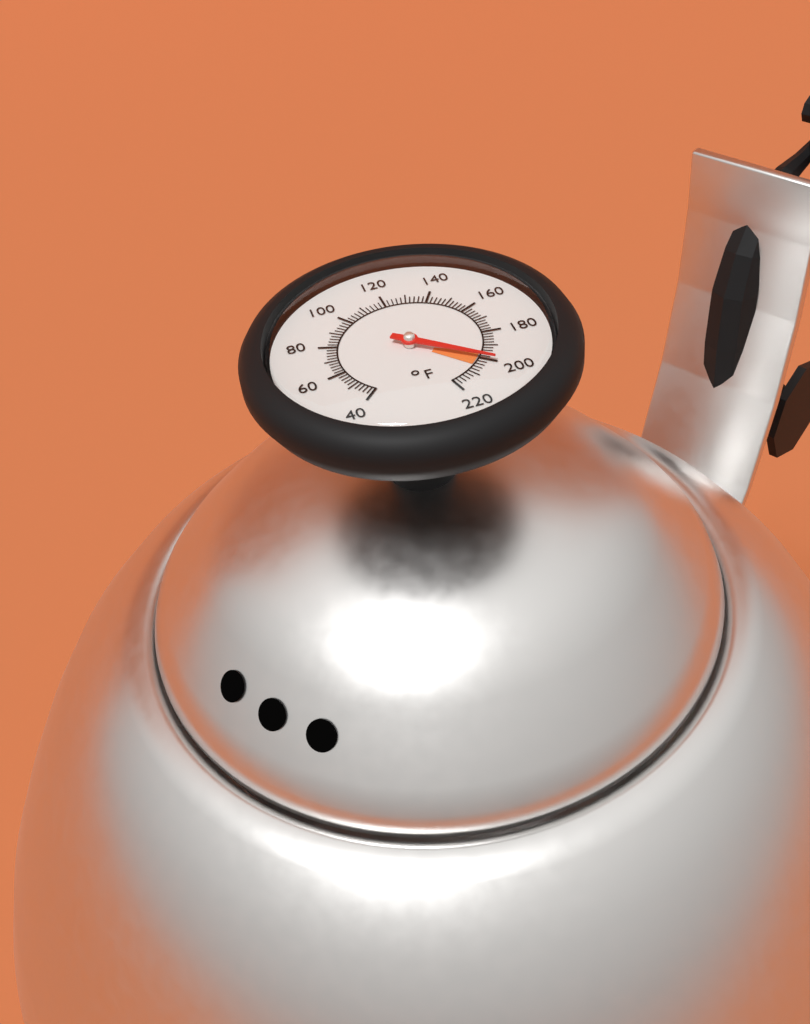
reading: 200 °F
